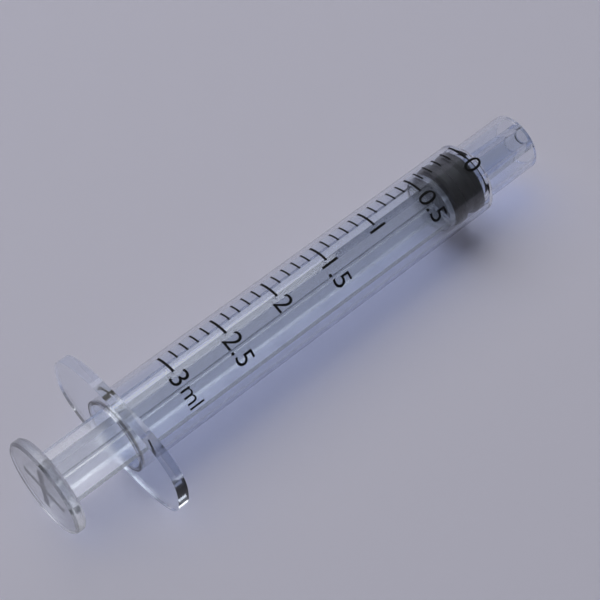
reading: 0.0 ml
